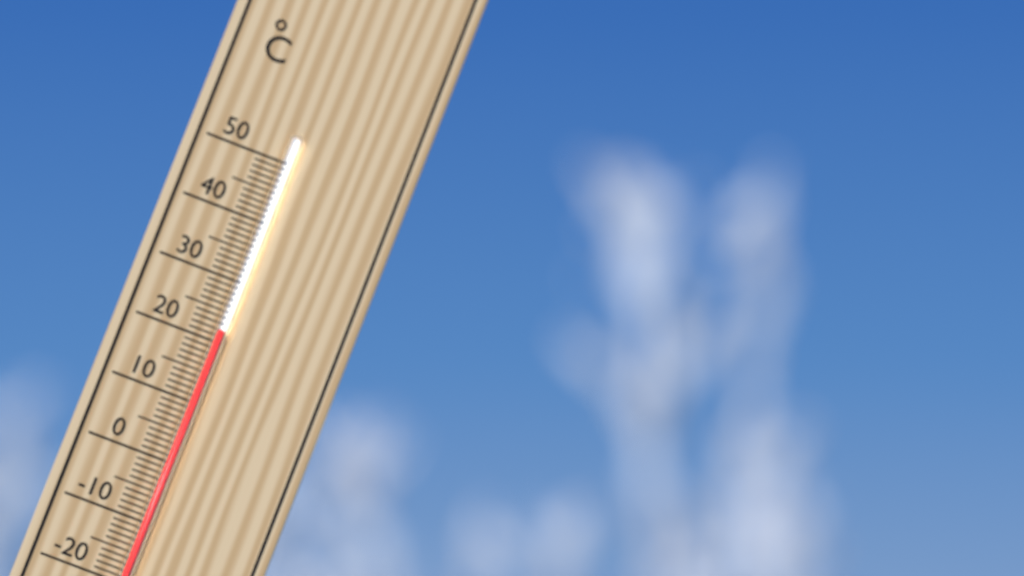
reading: 22 °C
